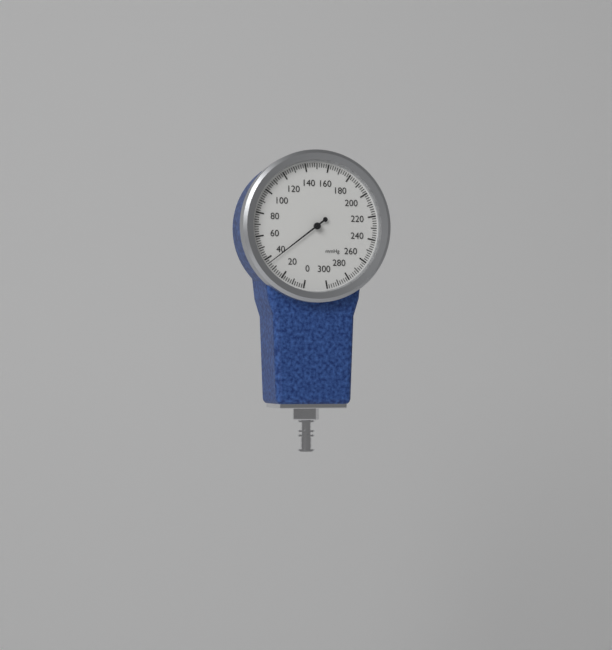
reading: 36 mmHg
